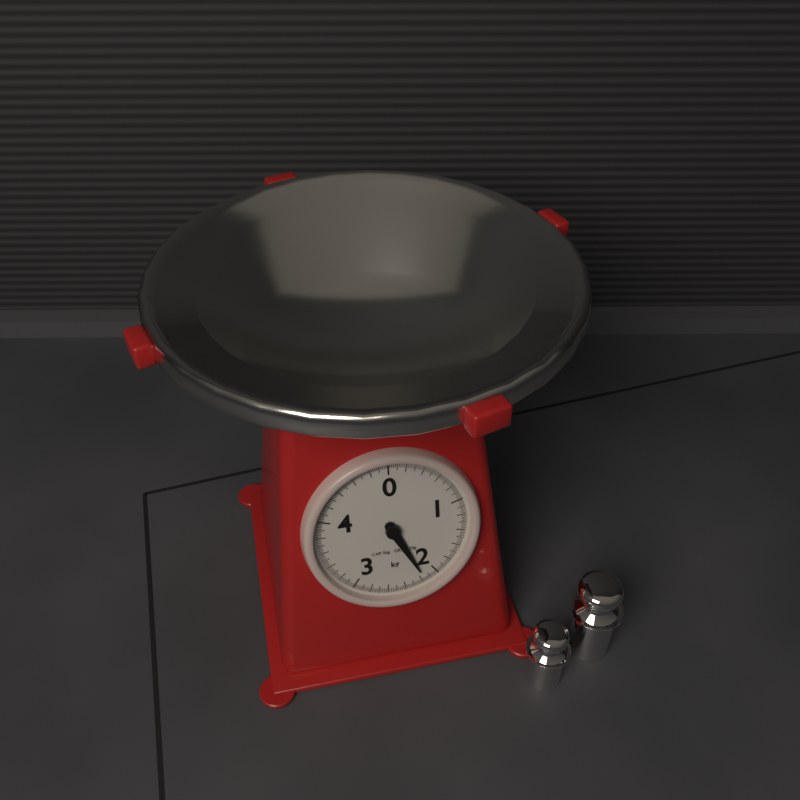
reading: 2.16 kg
